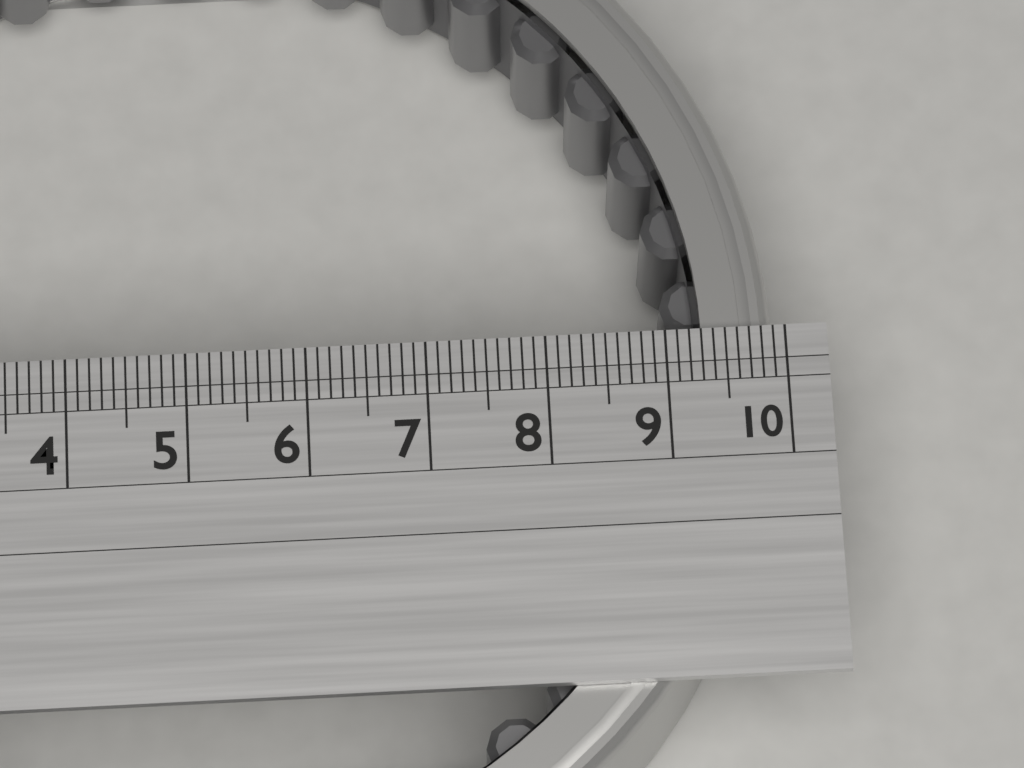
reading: 9.9 (no unit)
